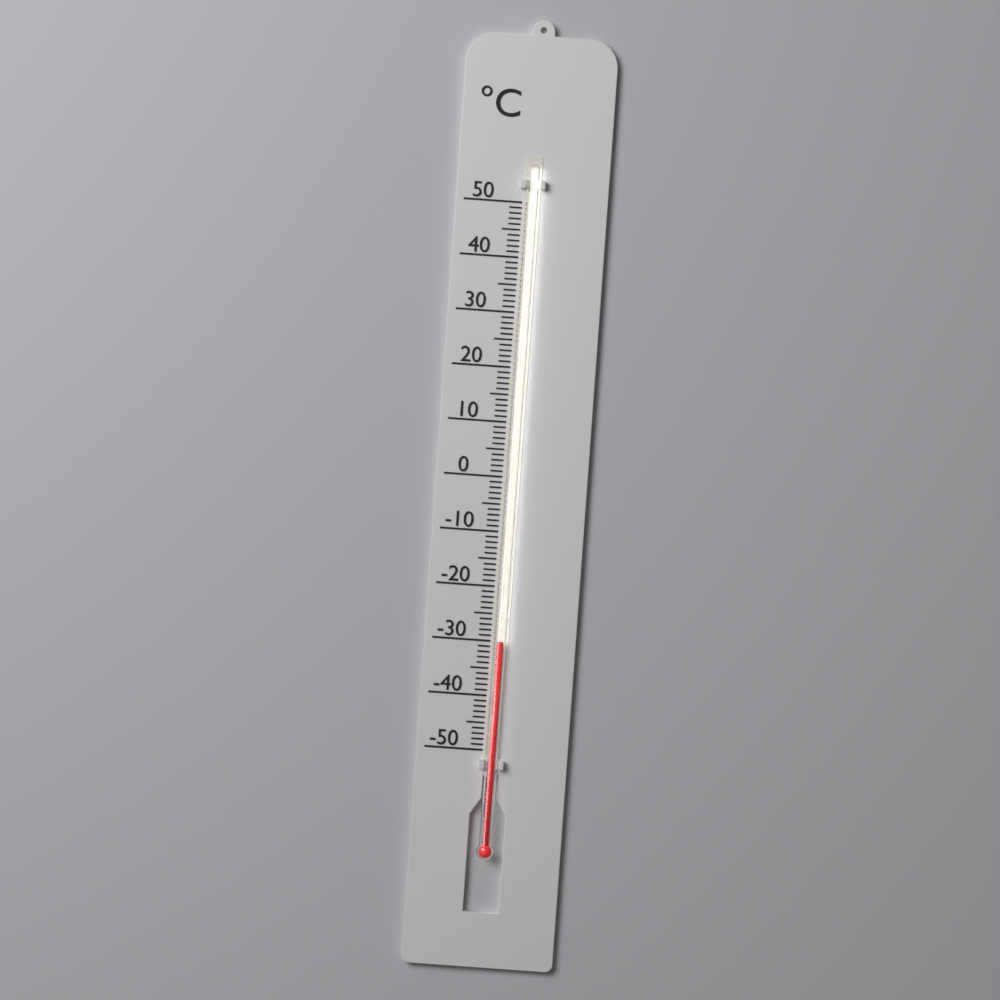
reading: -30 °C
